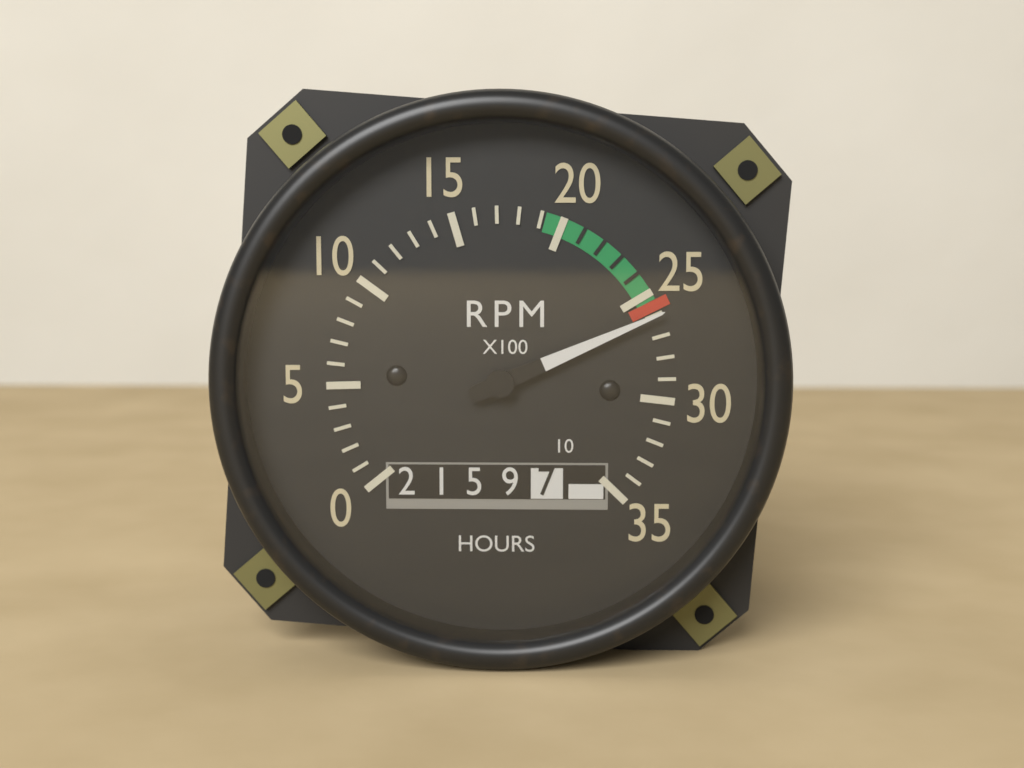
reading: 26 RPM x100
